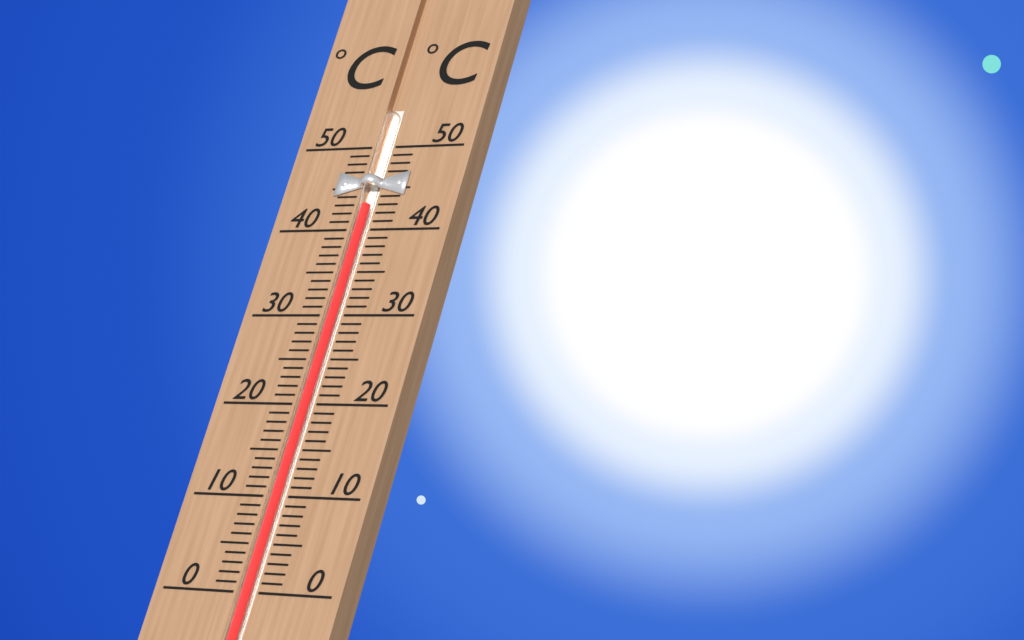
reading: 43 °C
